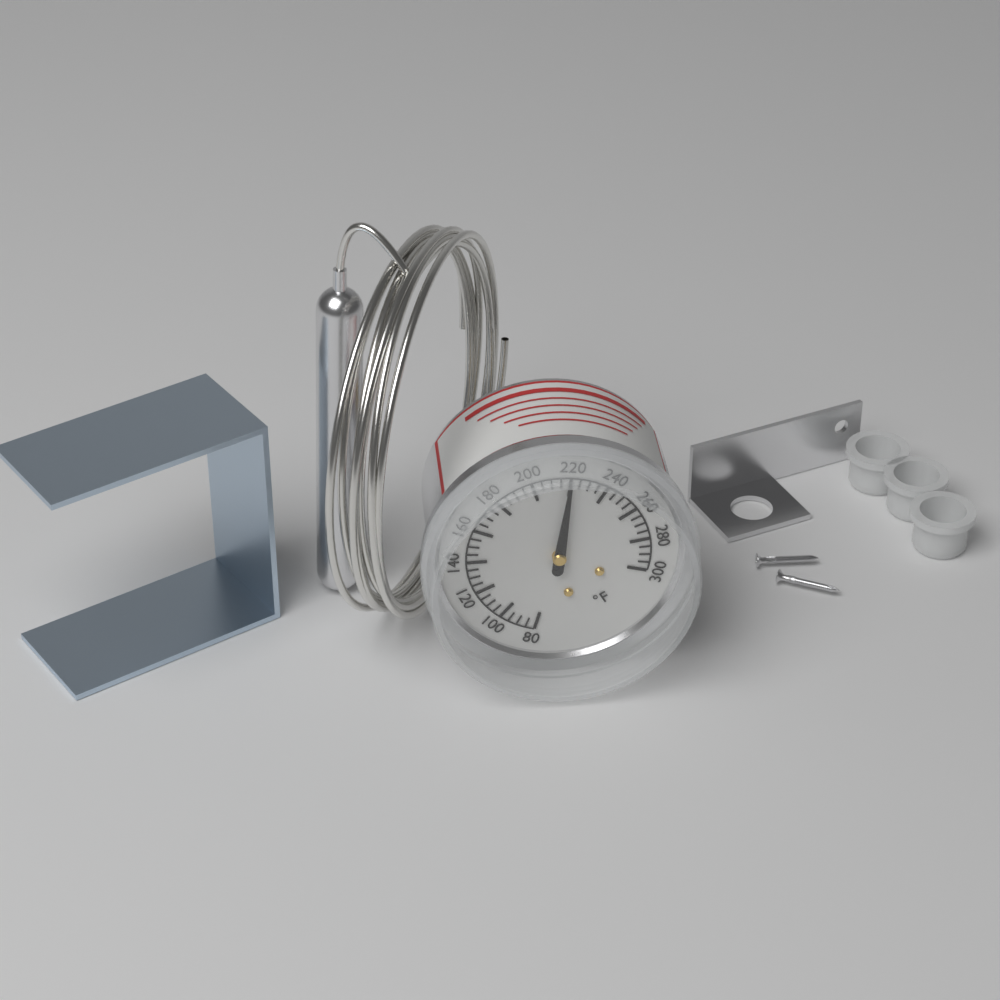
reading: 220 °F
